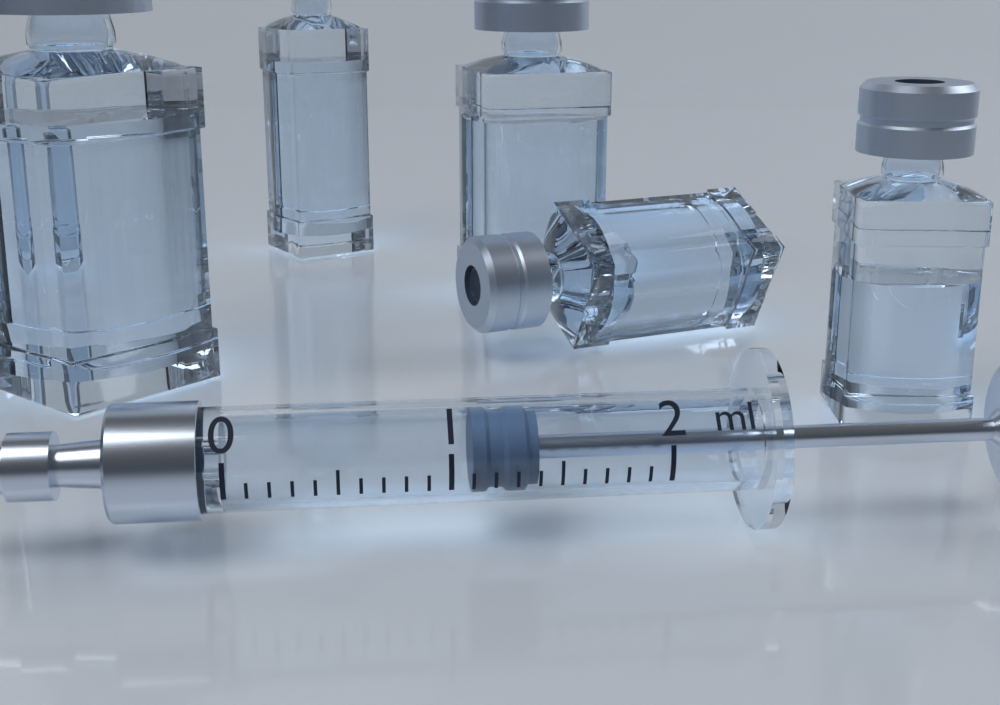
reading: 1.1 ml
